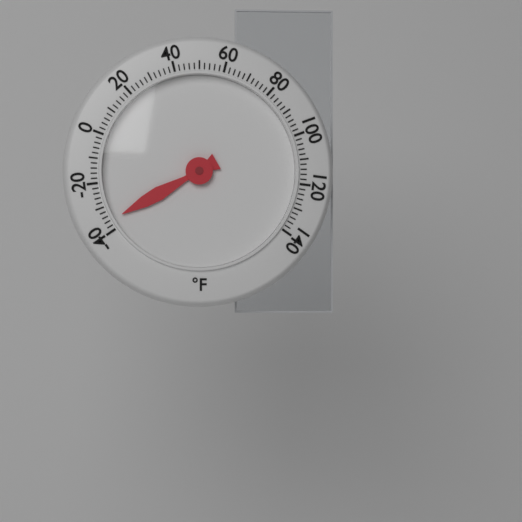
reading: -36 °F
